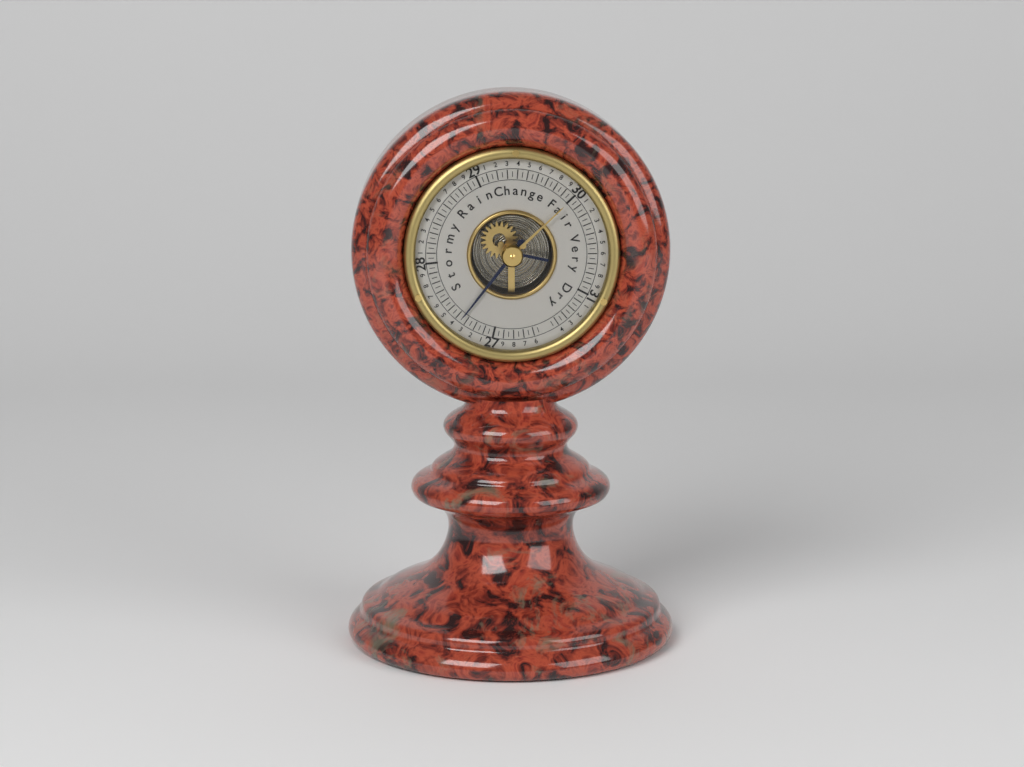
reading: 27.35 (no unit)
